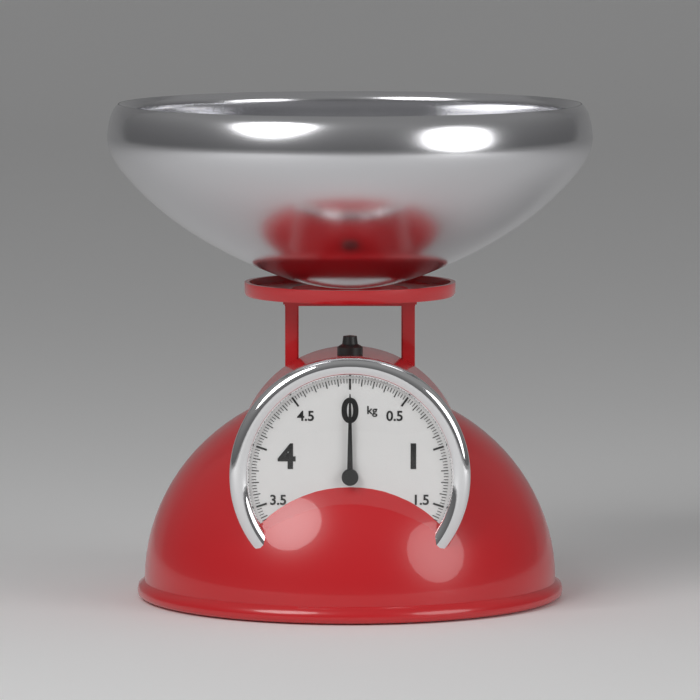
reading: 0.000 kg
